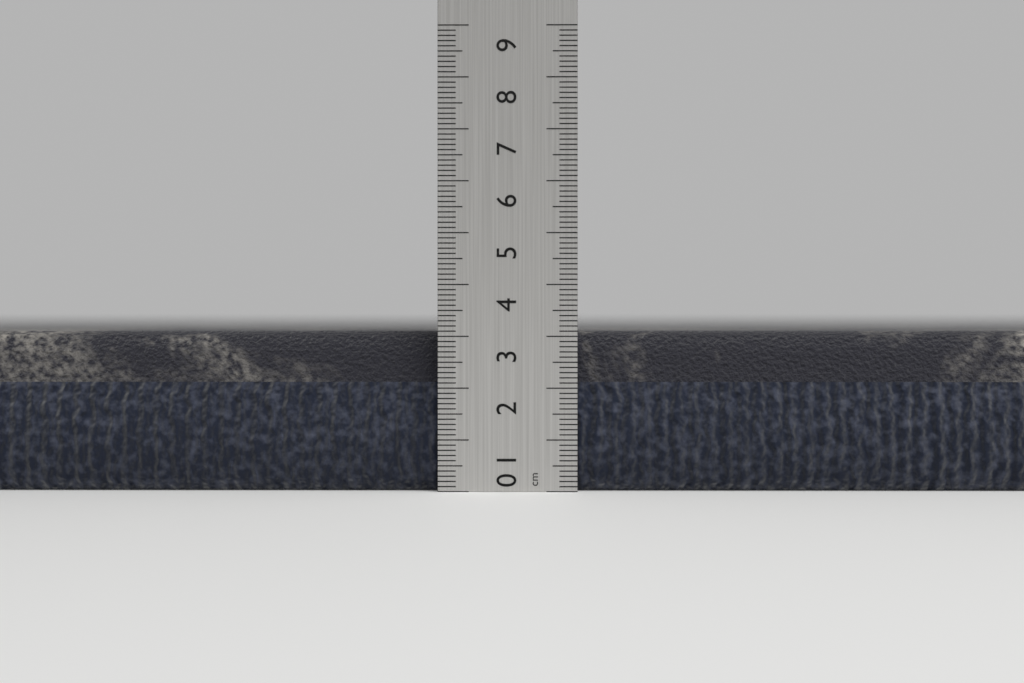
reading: 3.1 cm
